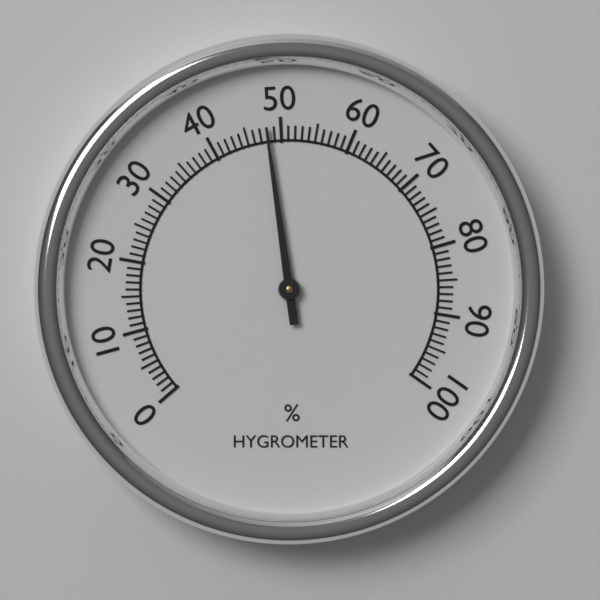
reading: 48 %
